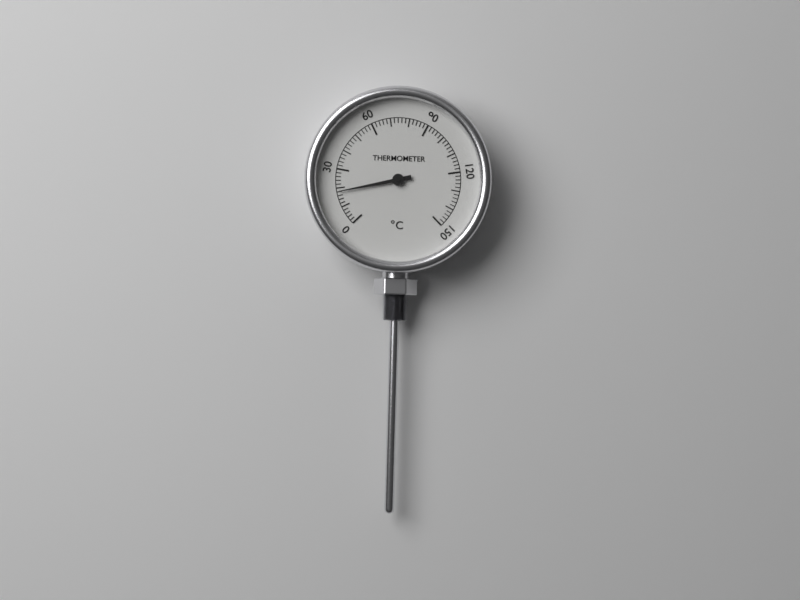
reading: 18 °C
